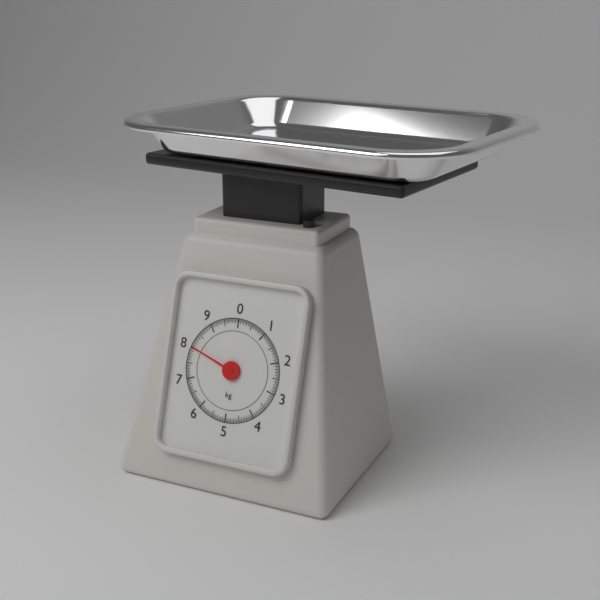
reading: 8.05 kg
